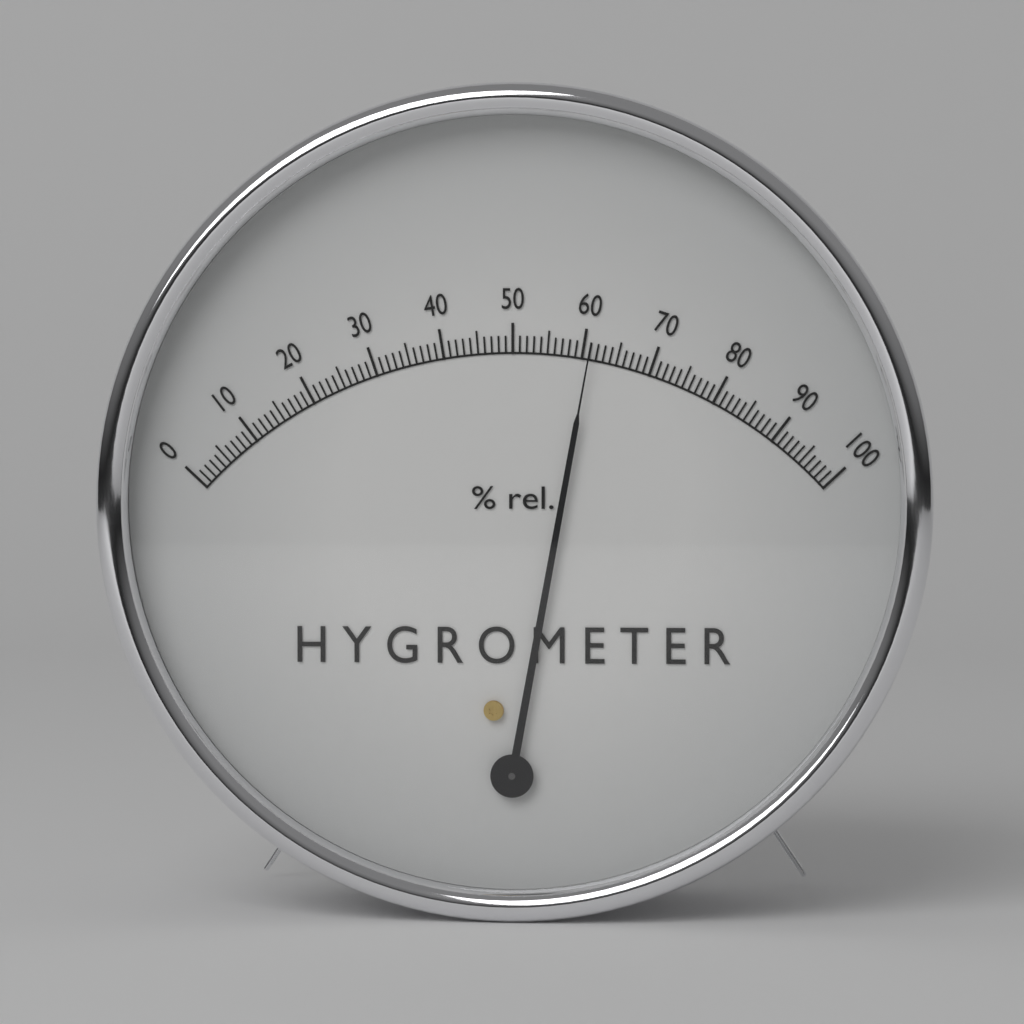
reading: 61 %
